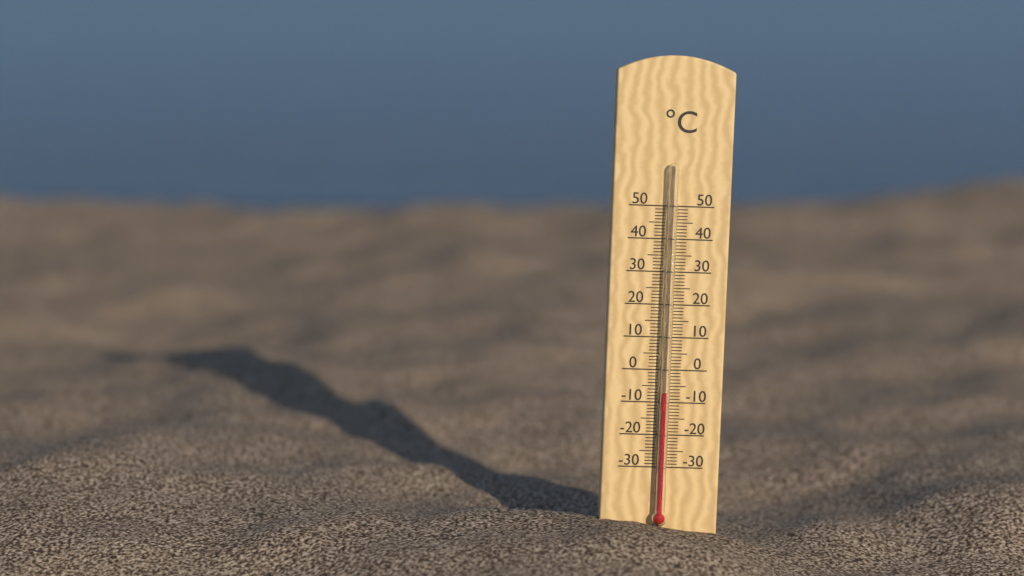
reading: -7 °C
